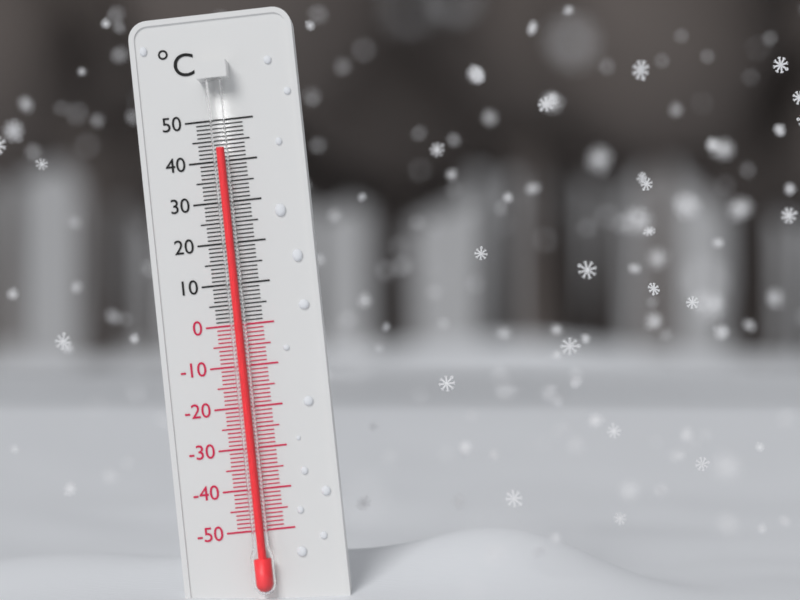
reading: 43 °C
